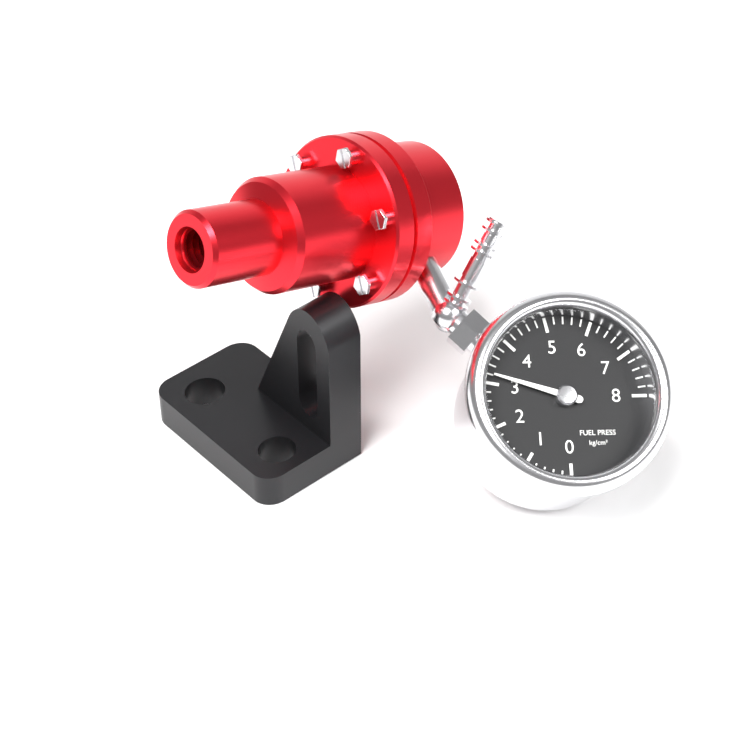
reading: 3.2 kg/cm²
